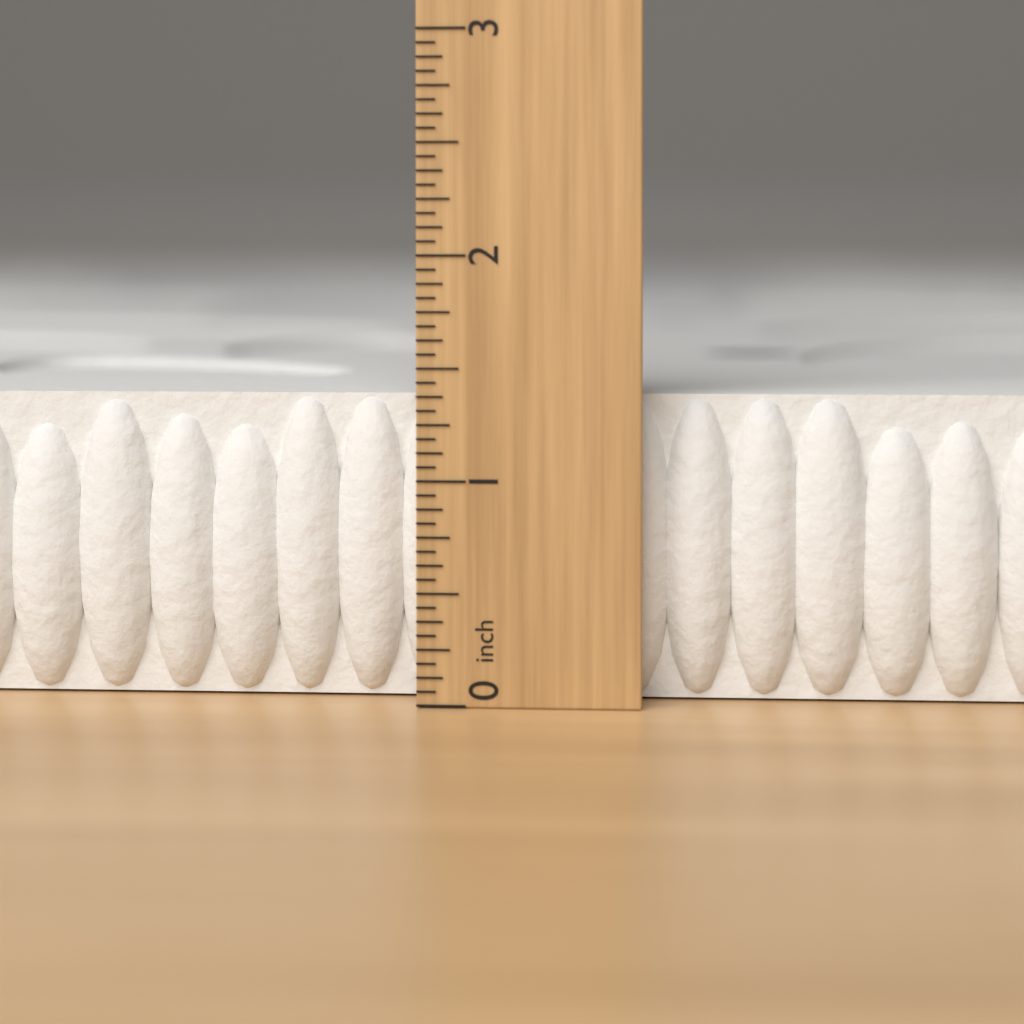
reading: 1.3750 inch
